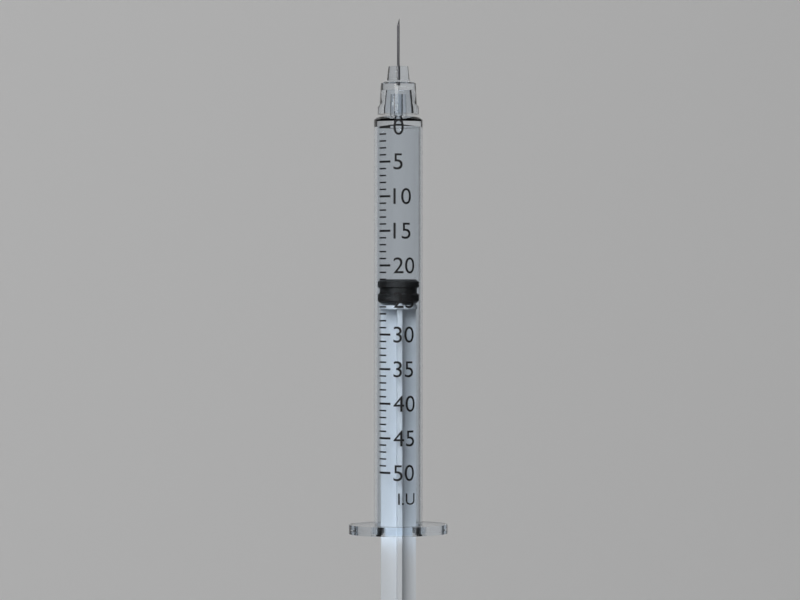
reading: 22 I.U.
